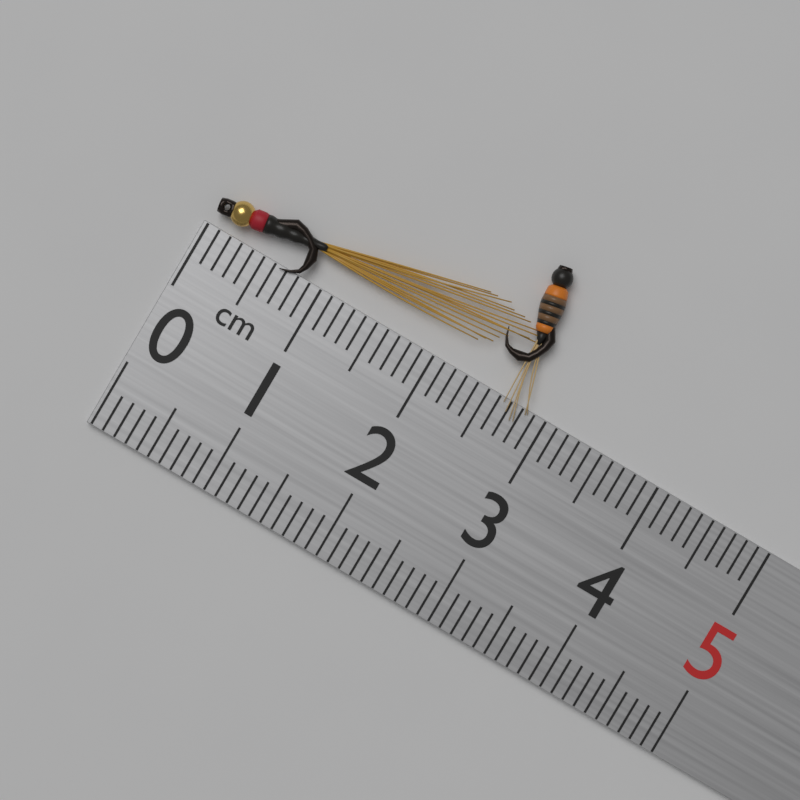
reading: 2.7 cm
